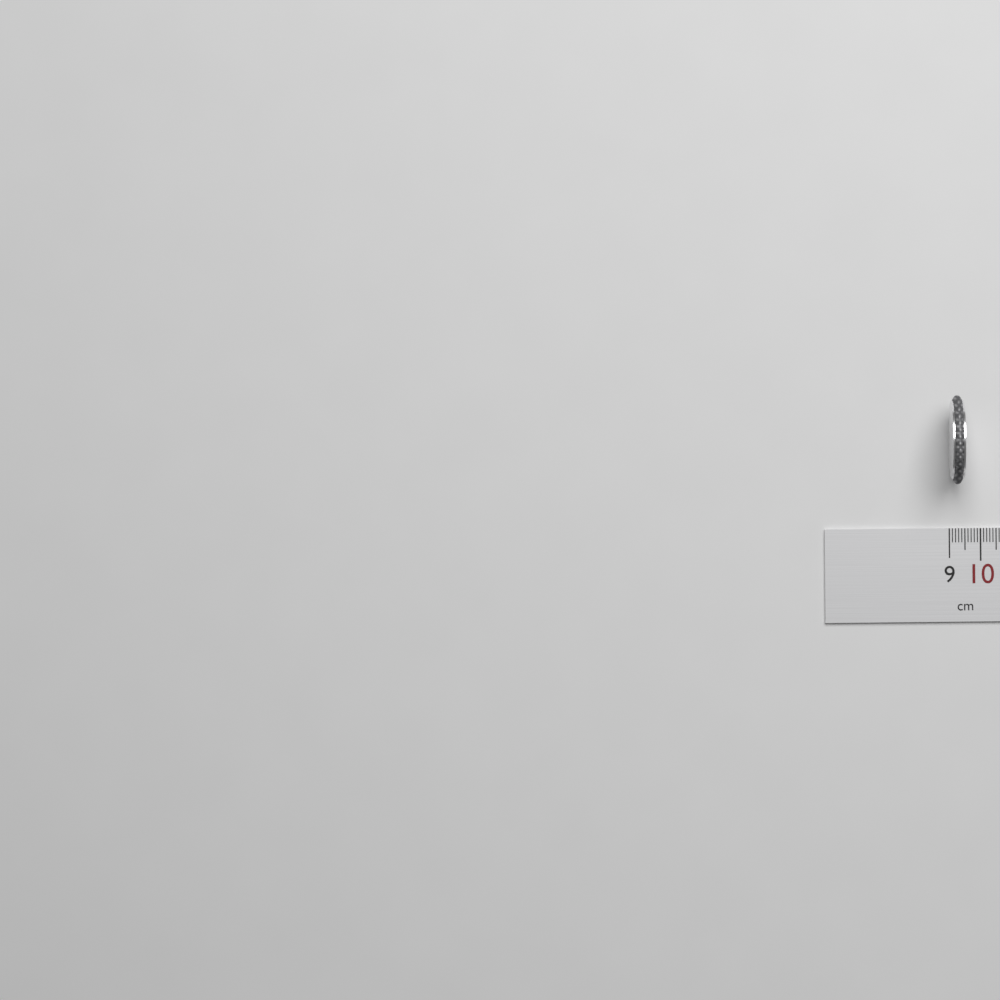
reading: 9.4 cm
